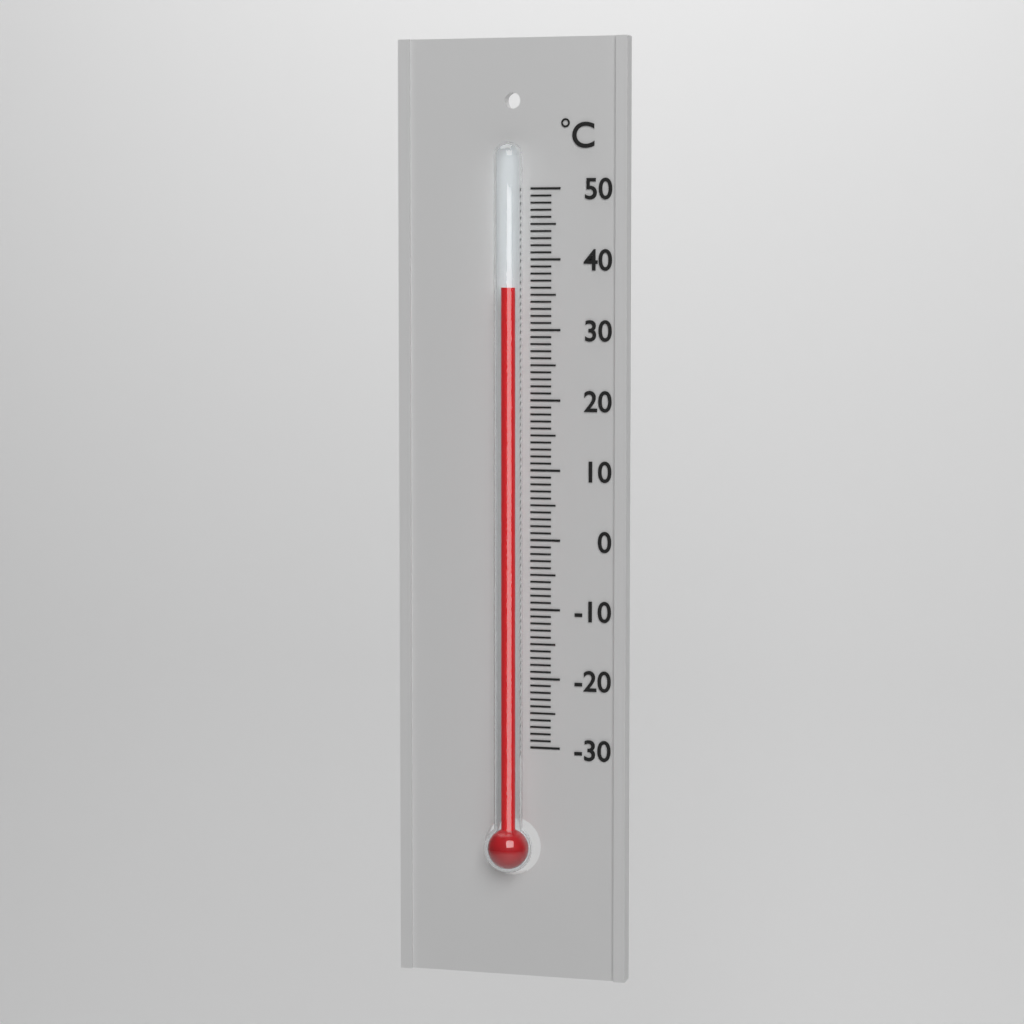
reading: 36 °C
